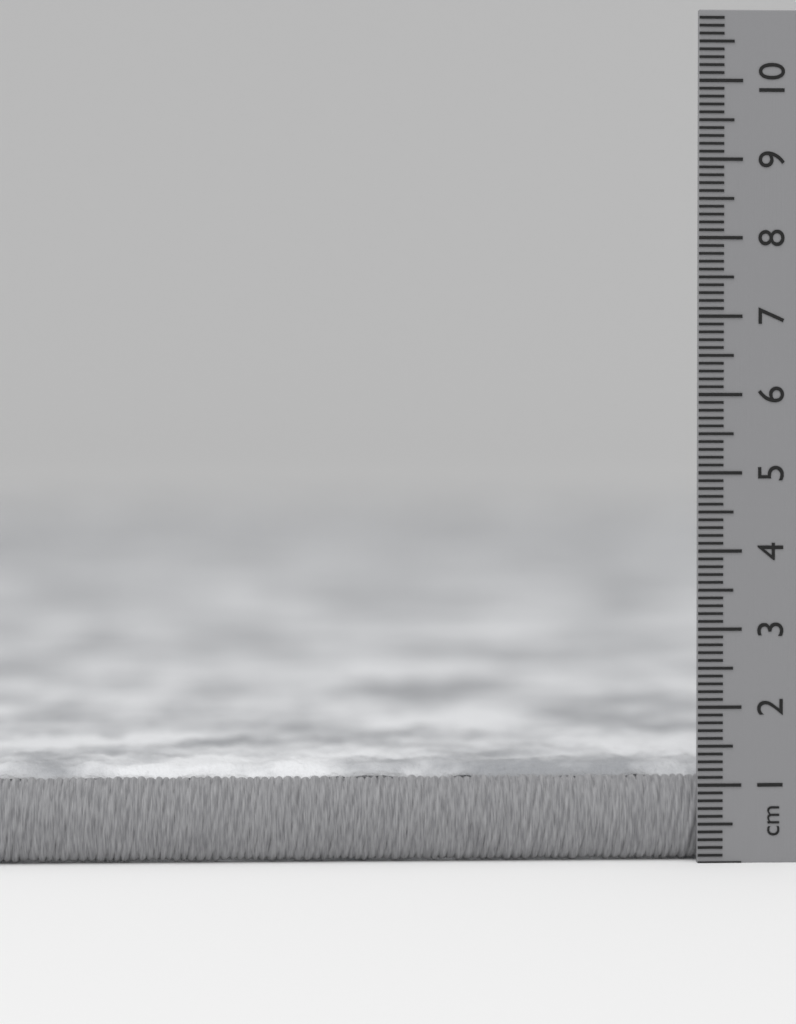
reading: 1.3 cm
